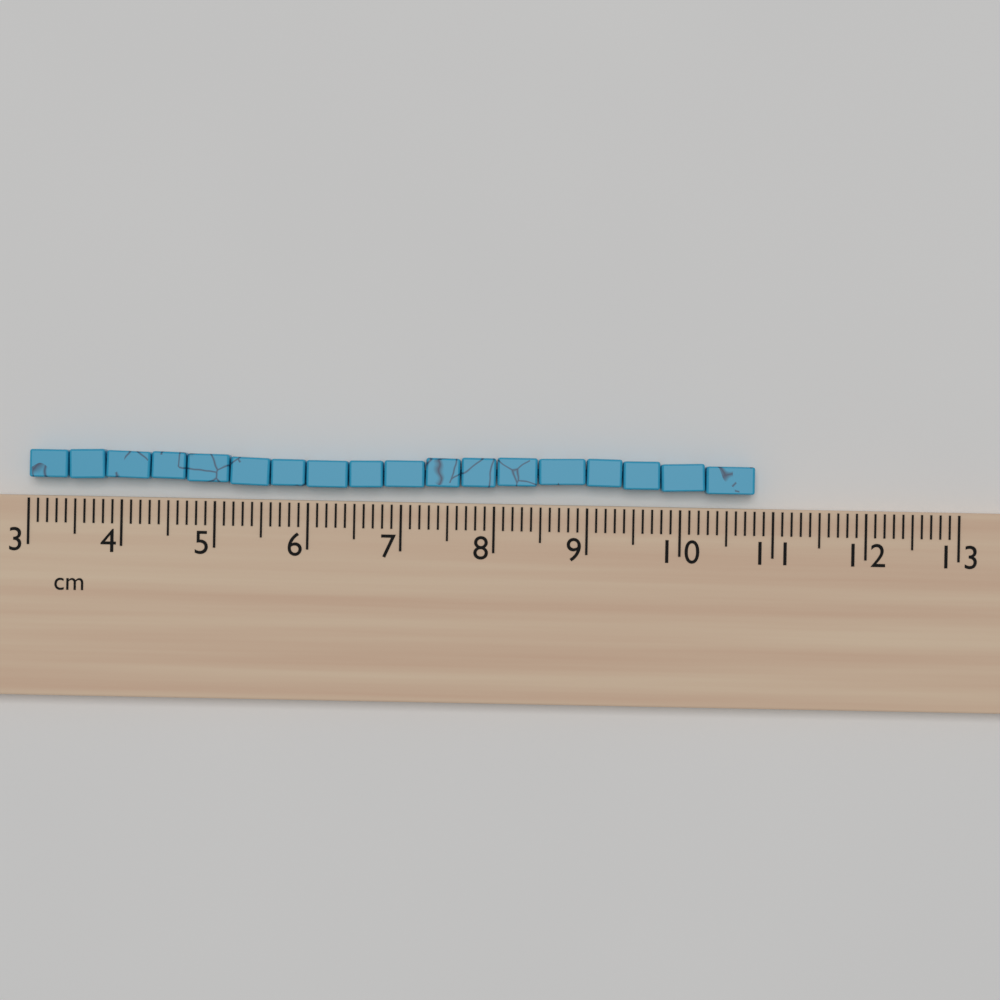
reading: 10.8 cm
